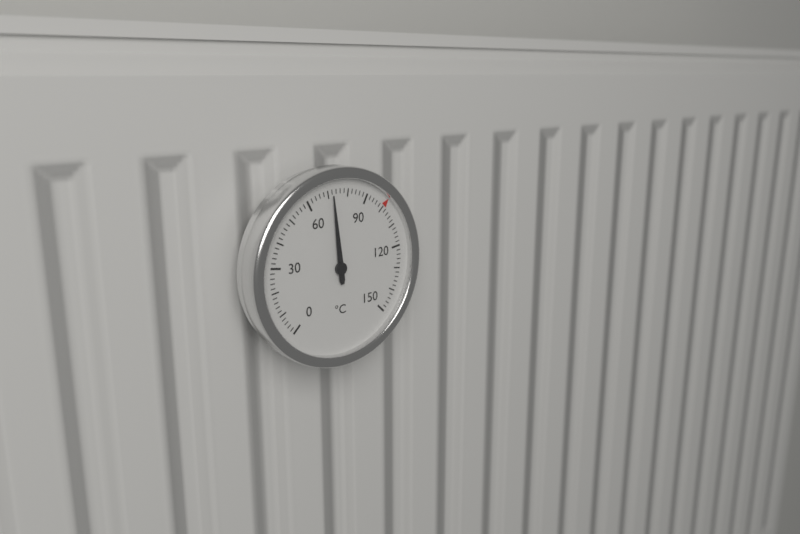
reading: 72 °C
